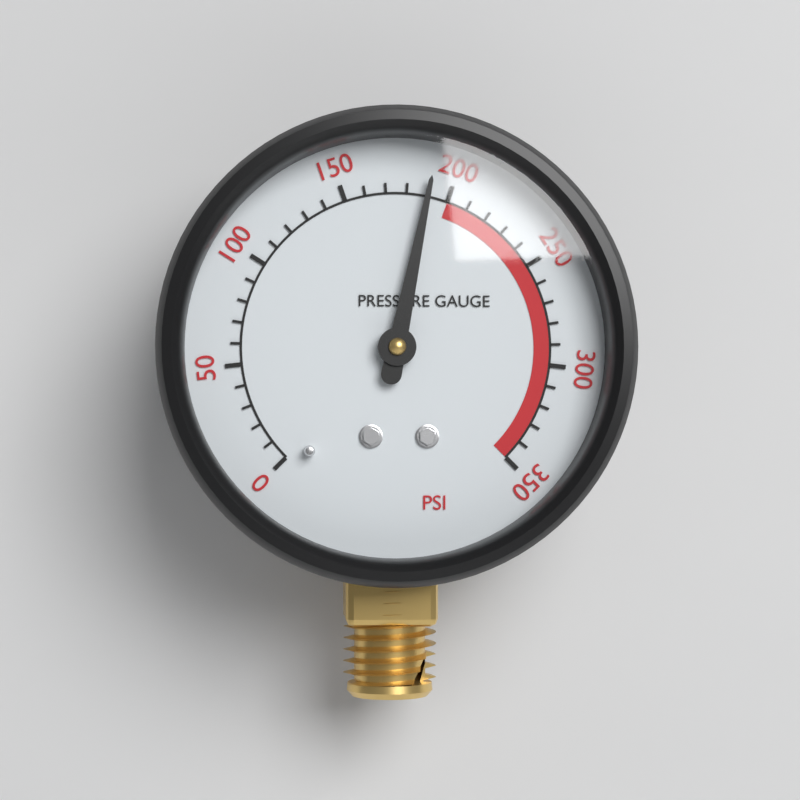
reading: 190 psi
